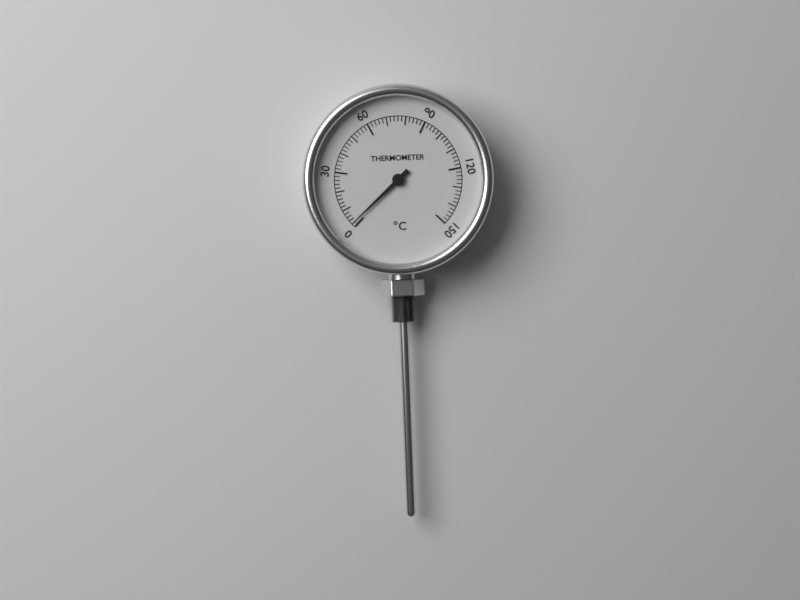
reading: 2 °C
